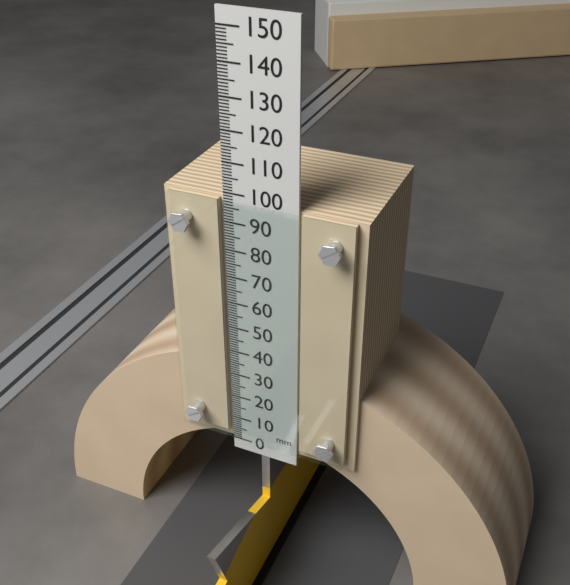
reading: 98 mm
